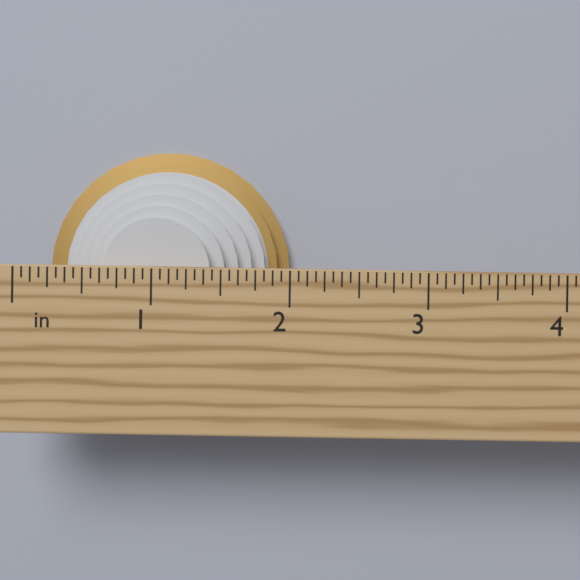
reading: 2.0000 in
